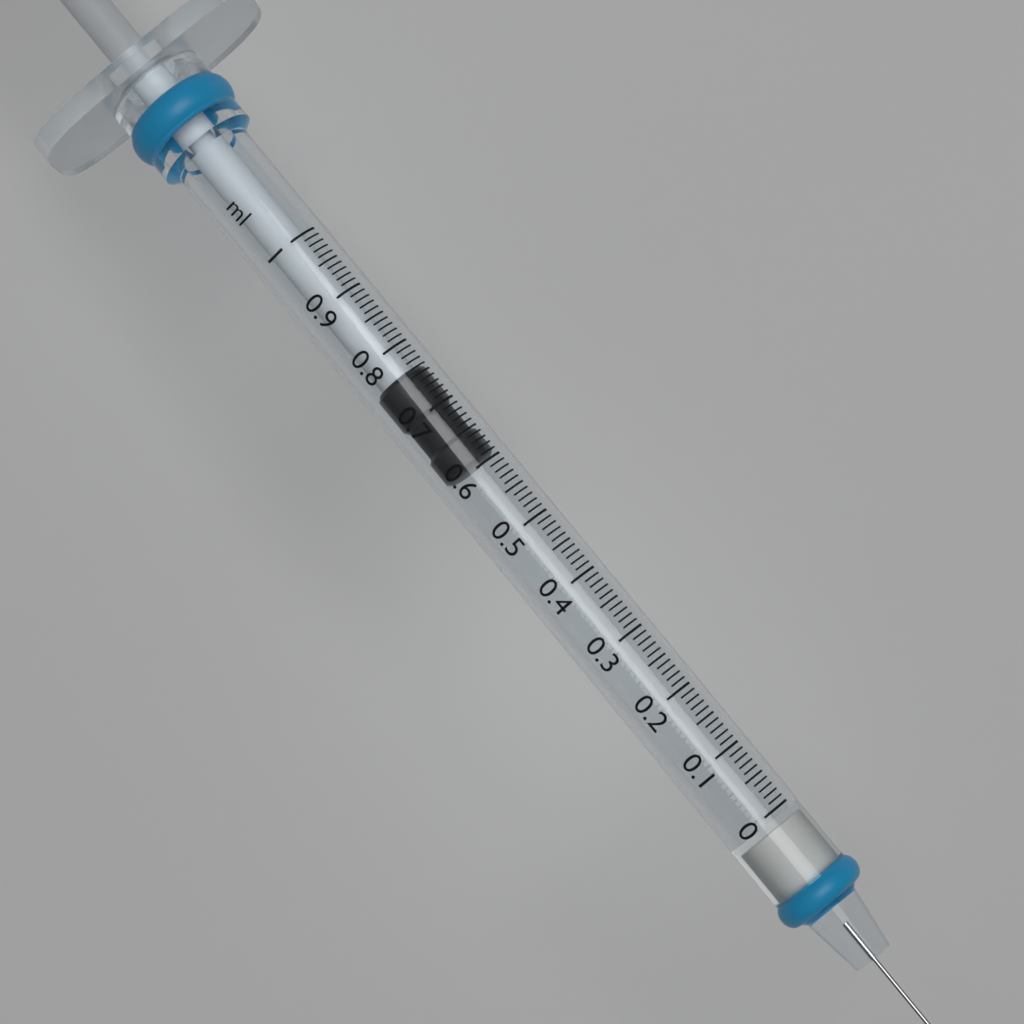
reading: 0.61 ml
